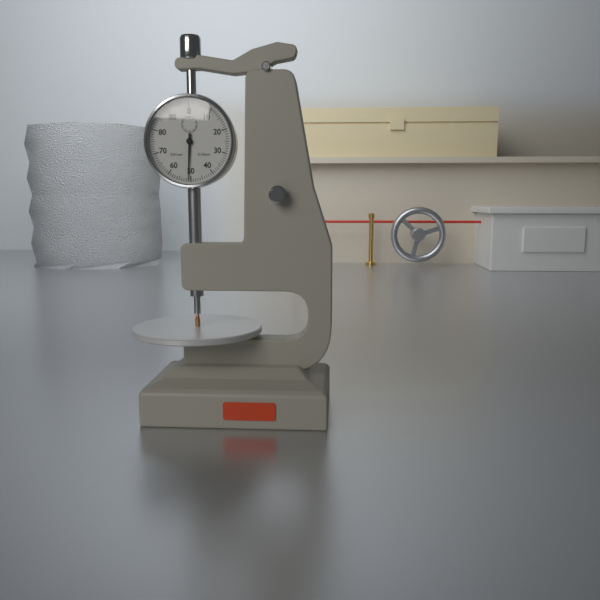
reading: 0.51 mm
